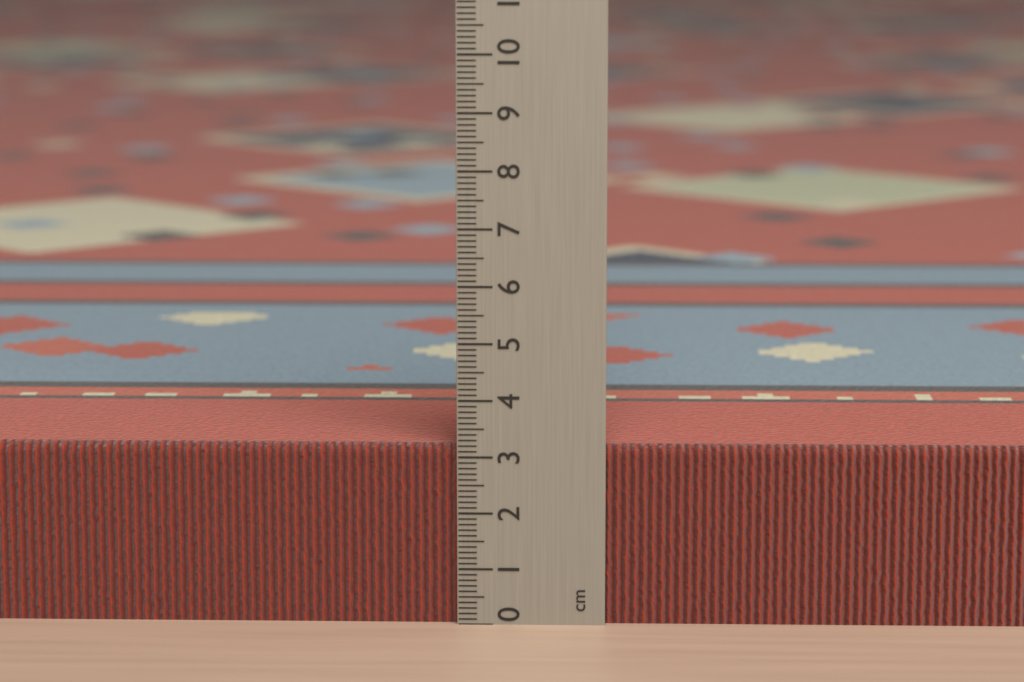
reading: 3.2 cm
